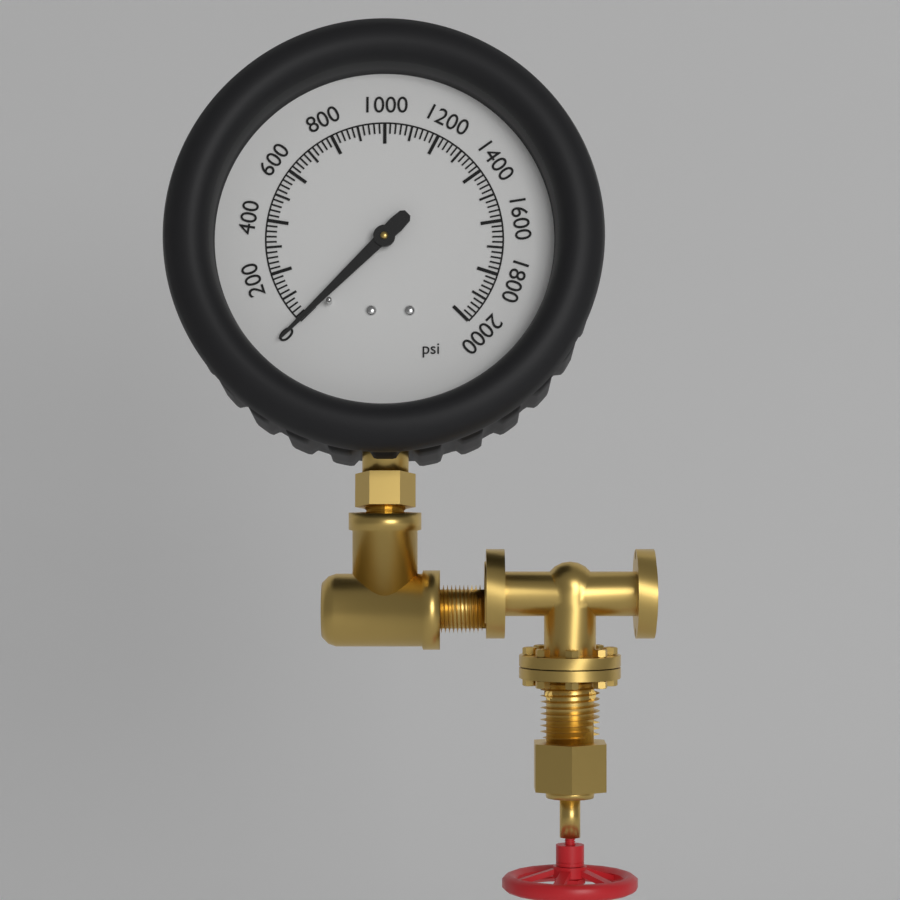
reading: 0 psi
